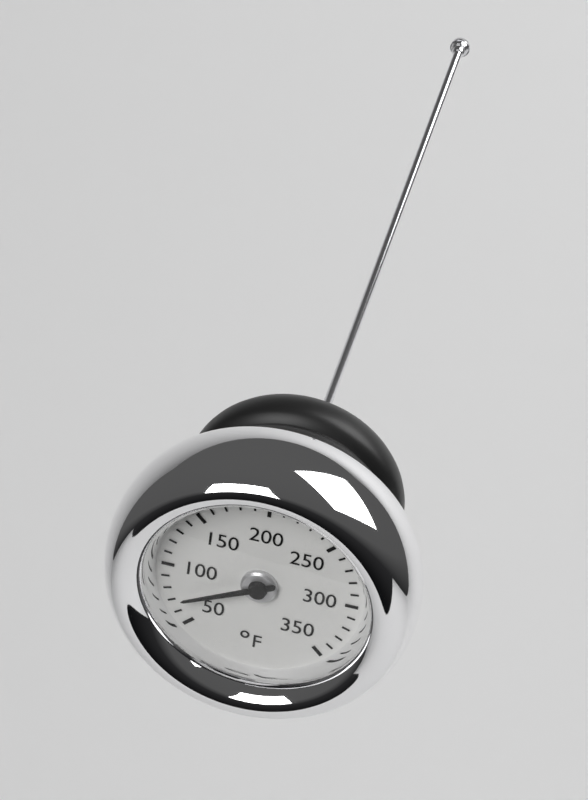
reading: 70 °F
